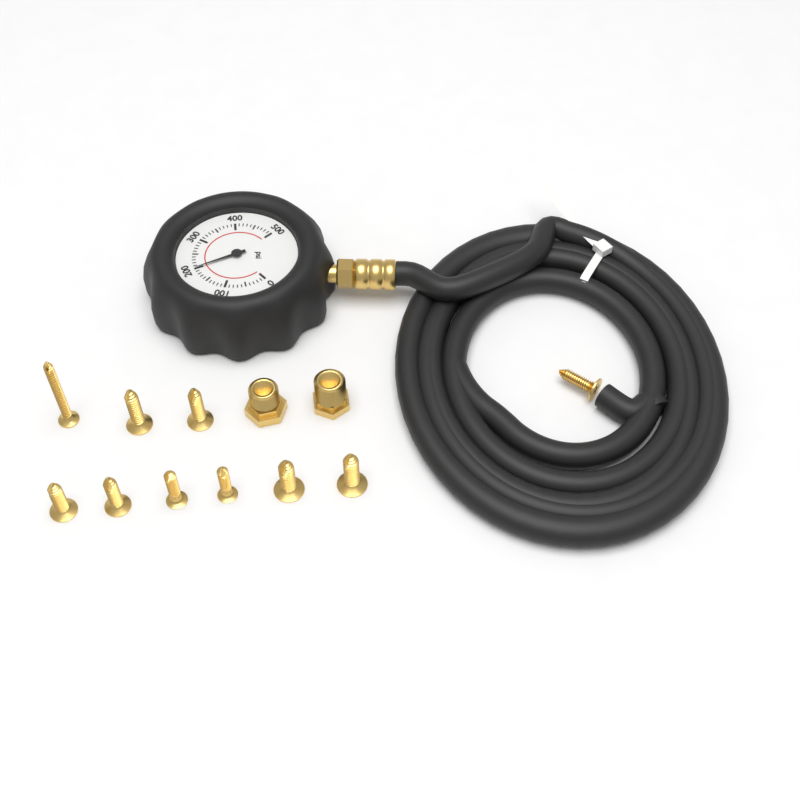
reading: 200 psi
